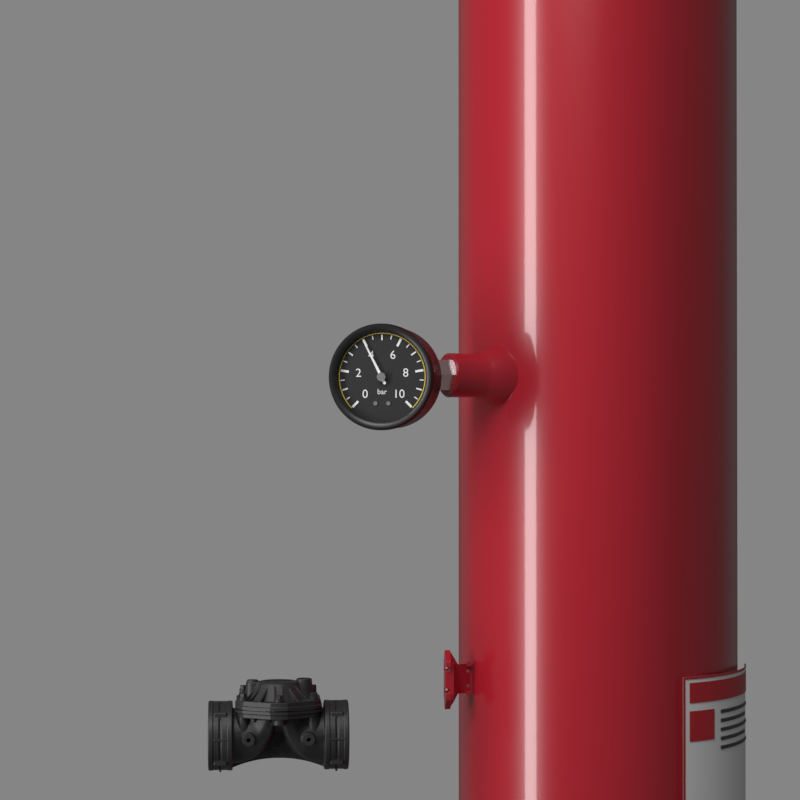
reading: 4.0 bar
